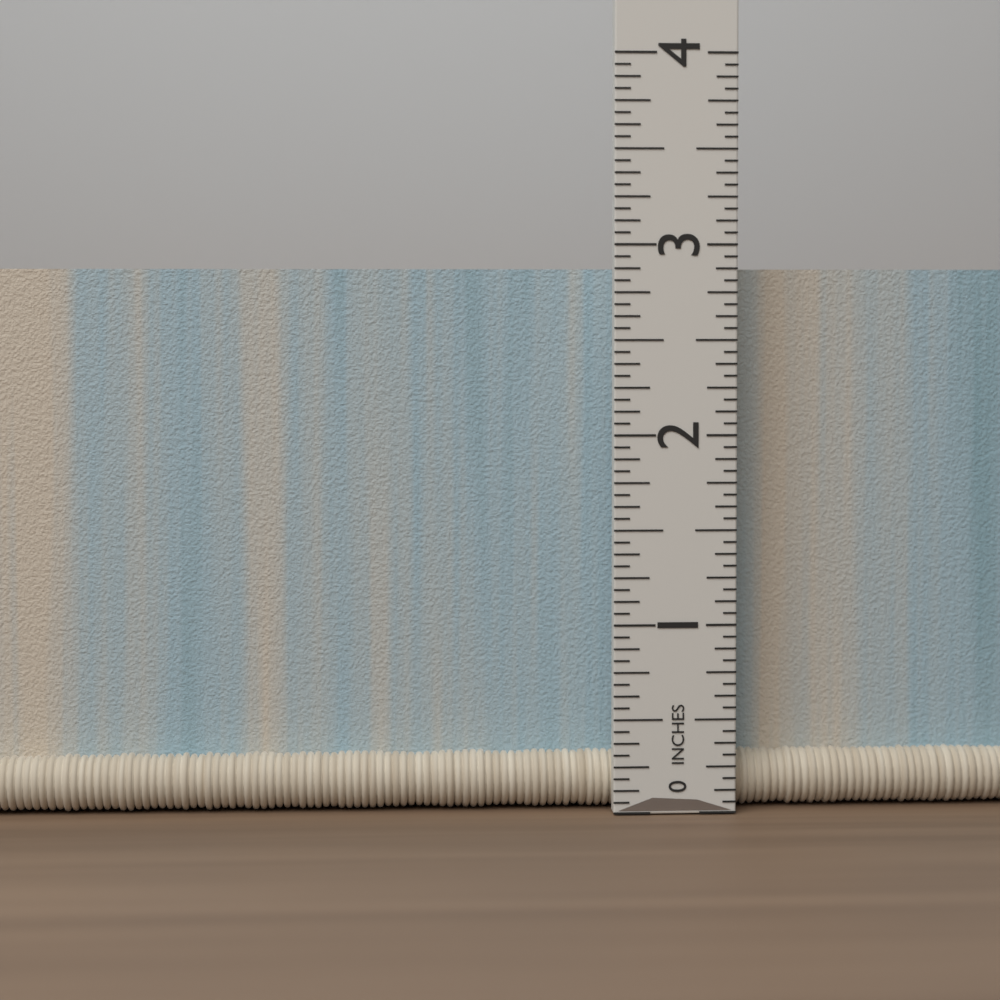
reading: 2.8750 in
